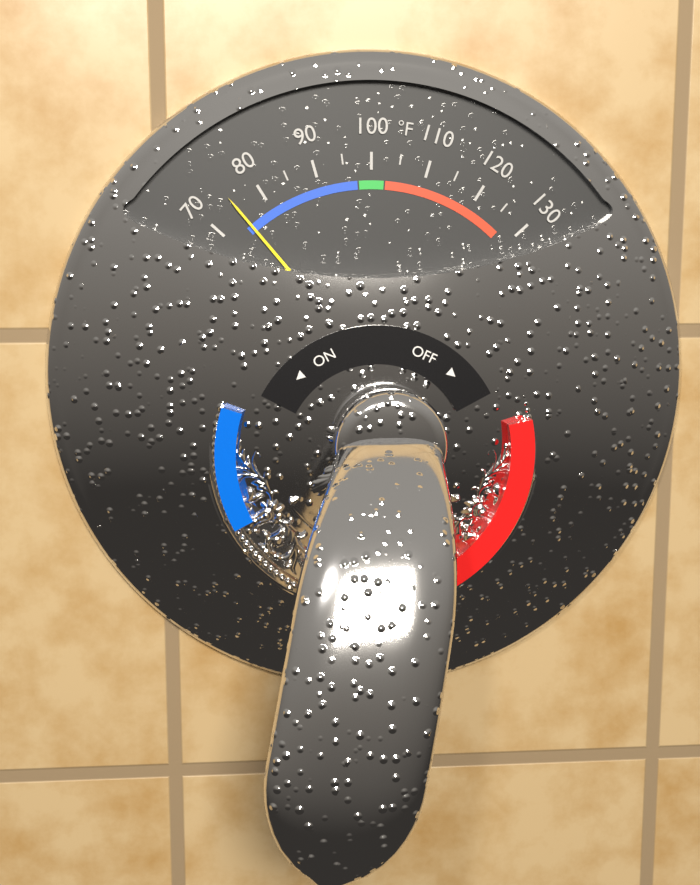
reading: 75 °F
